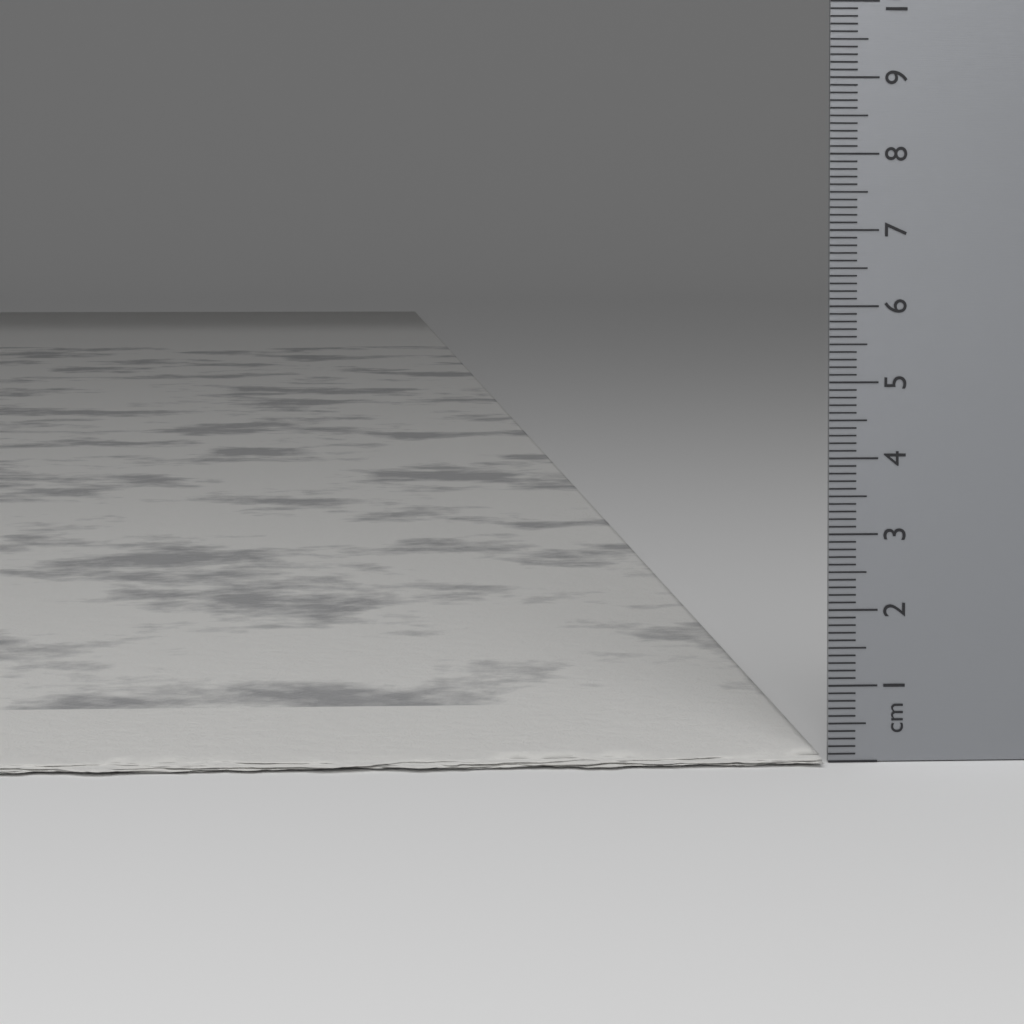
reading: 0.1 cm
